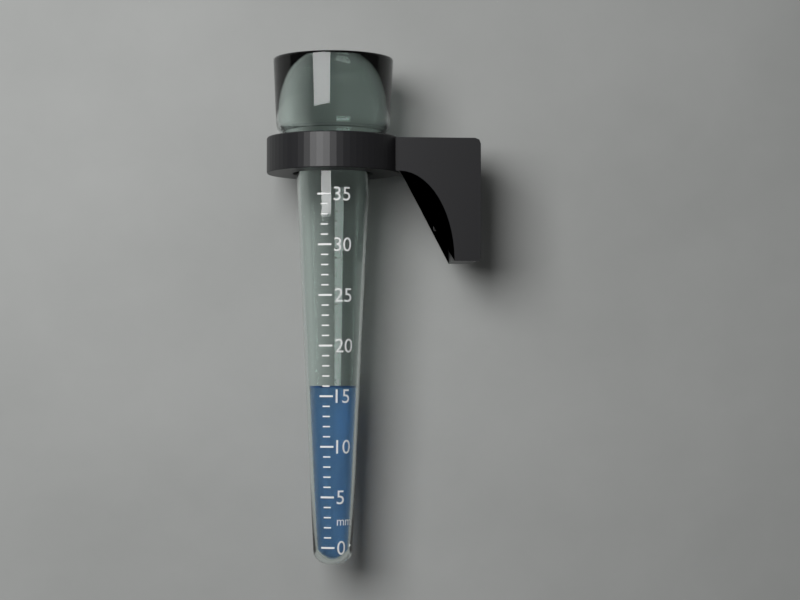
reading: 16 mm
